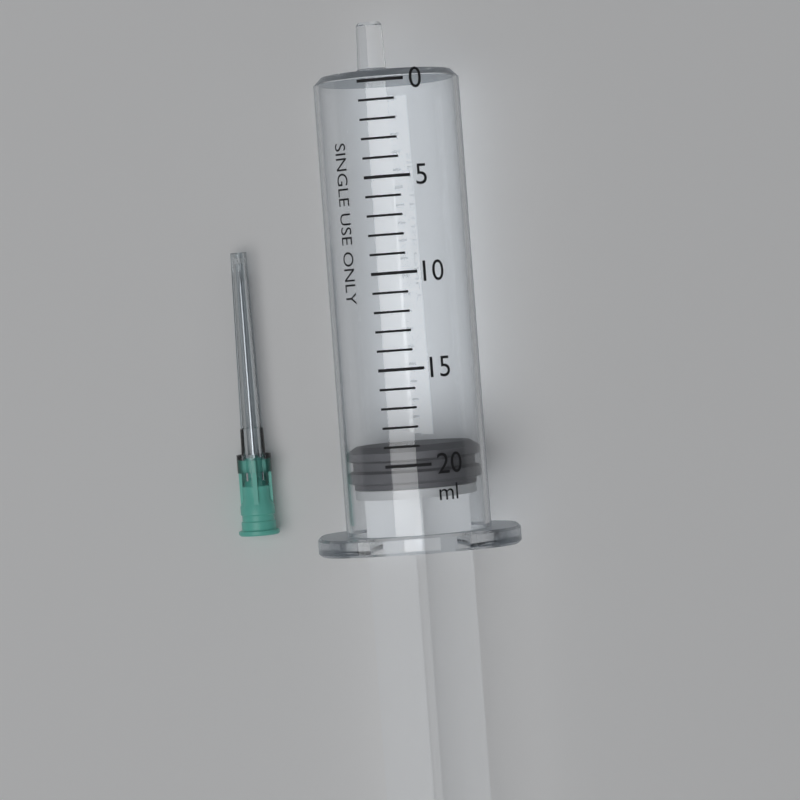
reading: 19 ml
